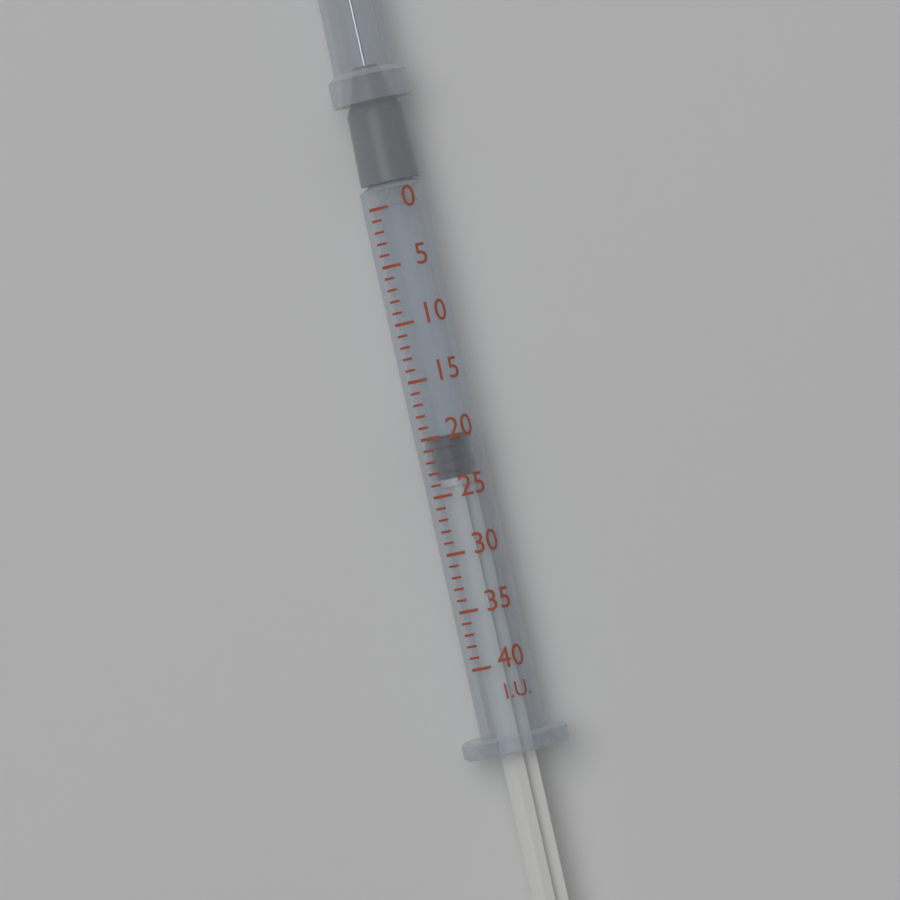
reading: 20 I.U.
